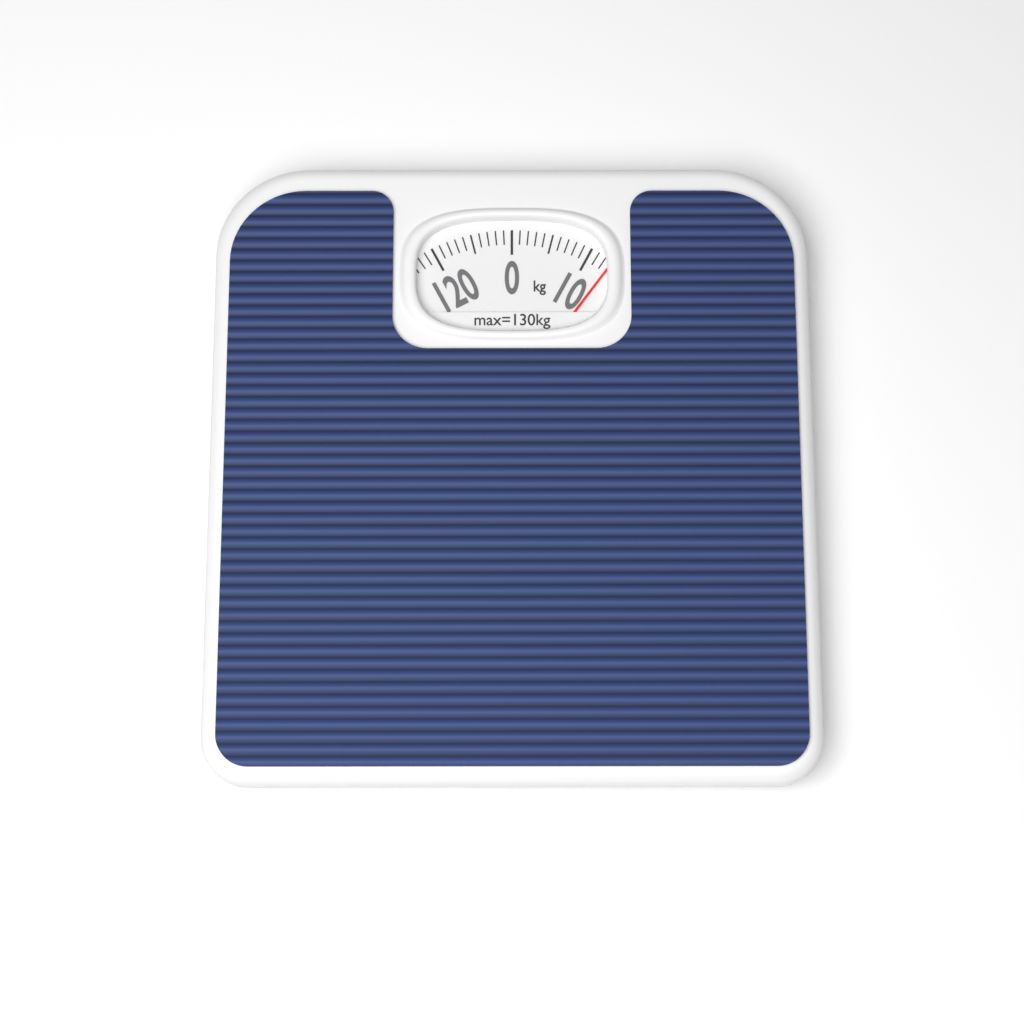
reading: 13 kg
